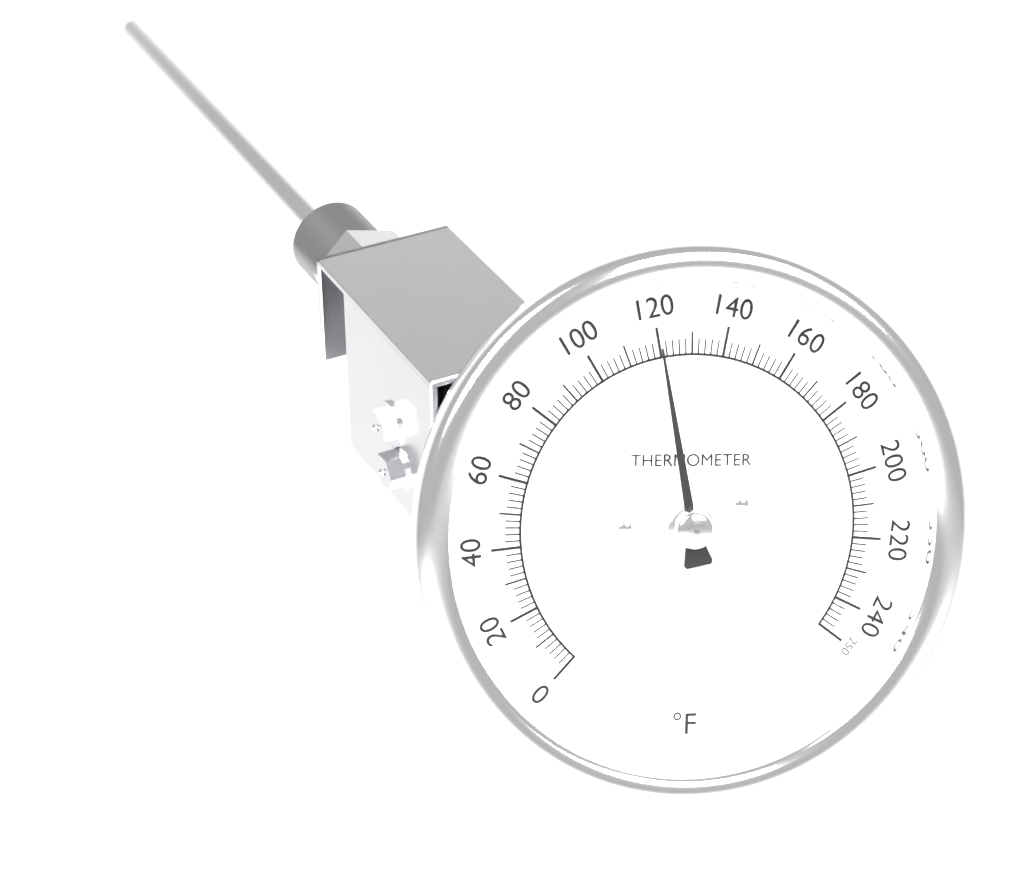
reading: 120 °F
